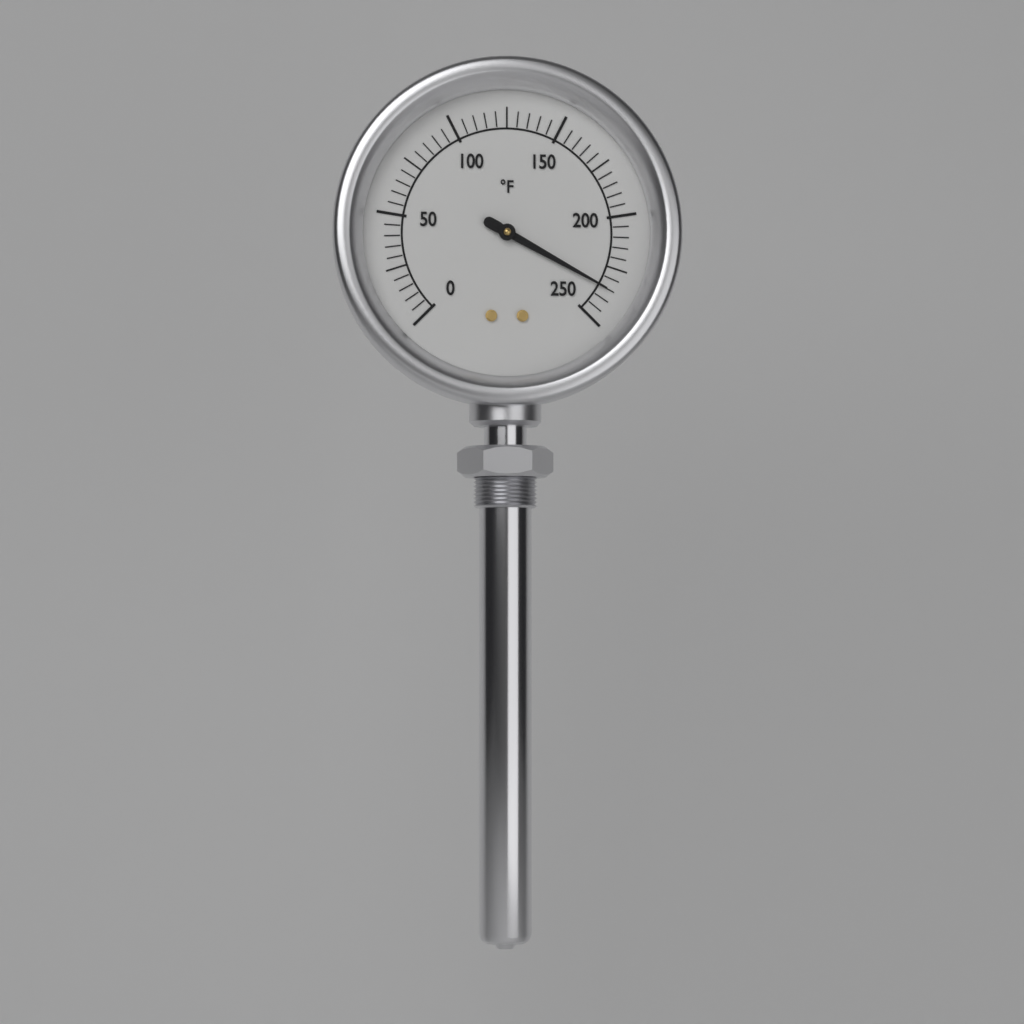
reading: 235 °F
